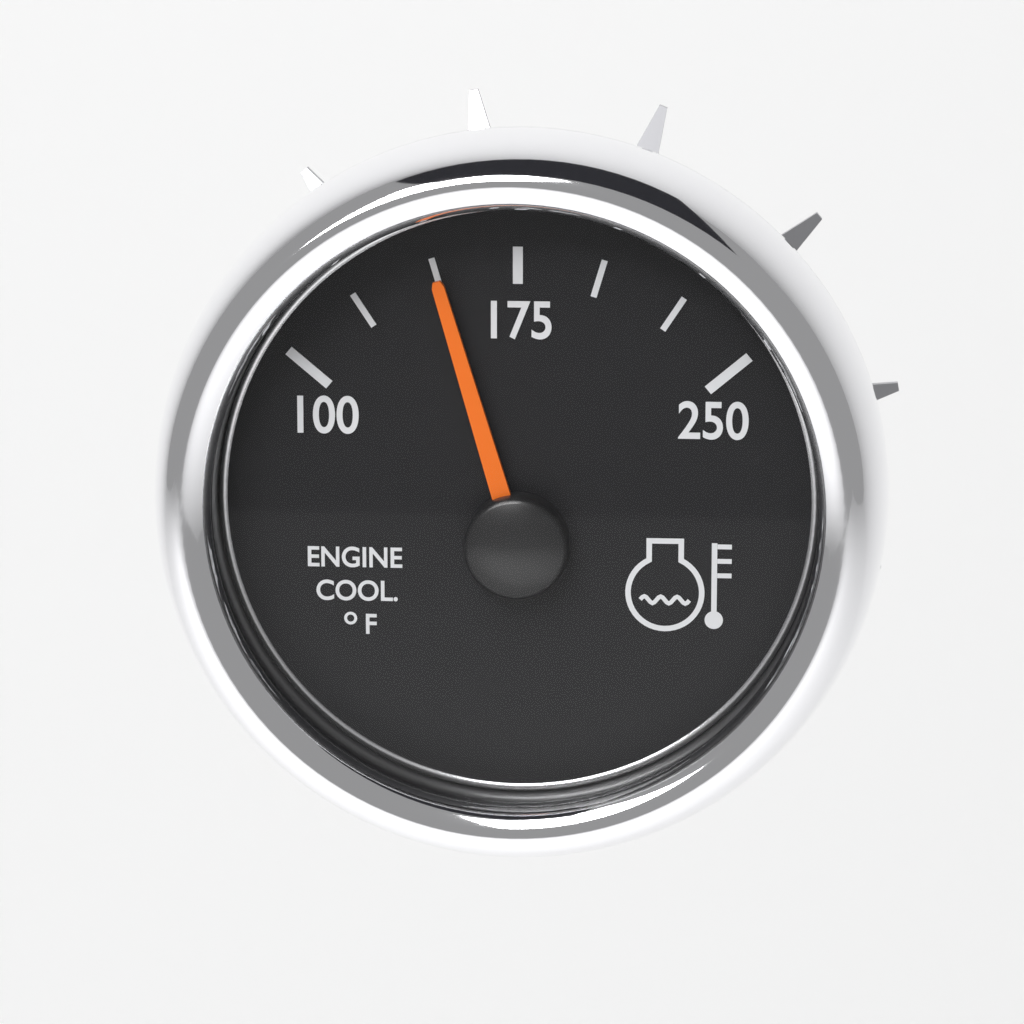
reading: 150 °F
